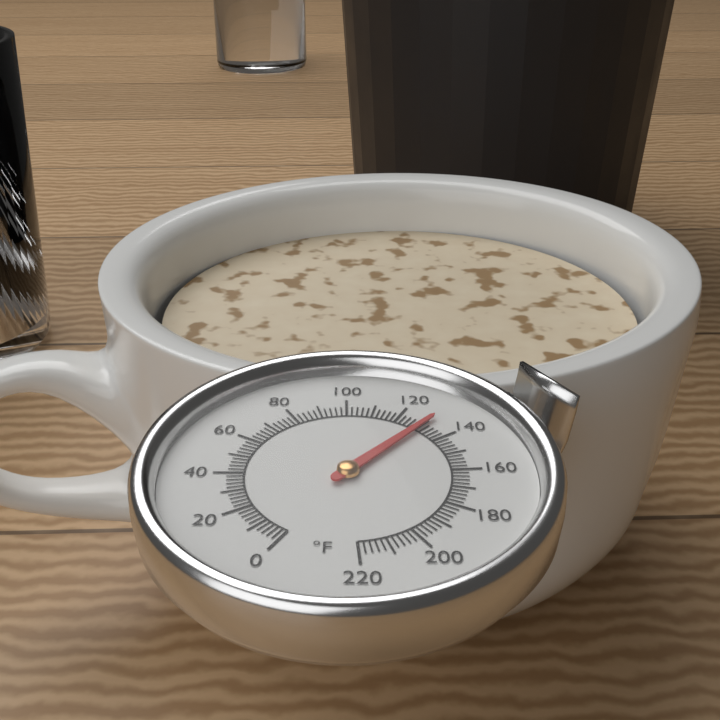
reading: 130 °F
